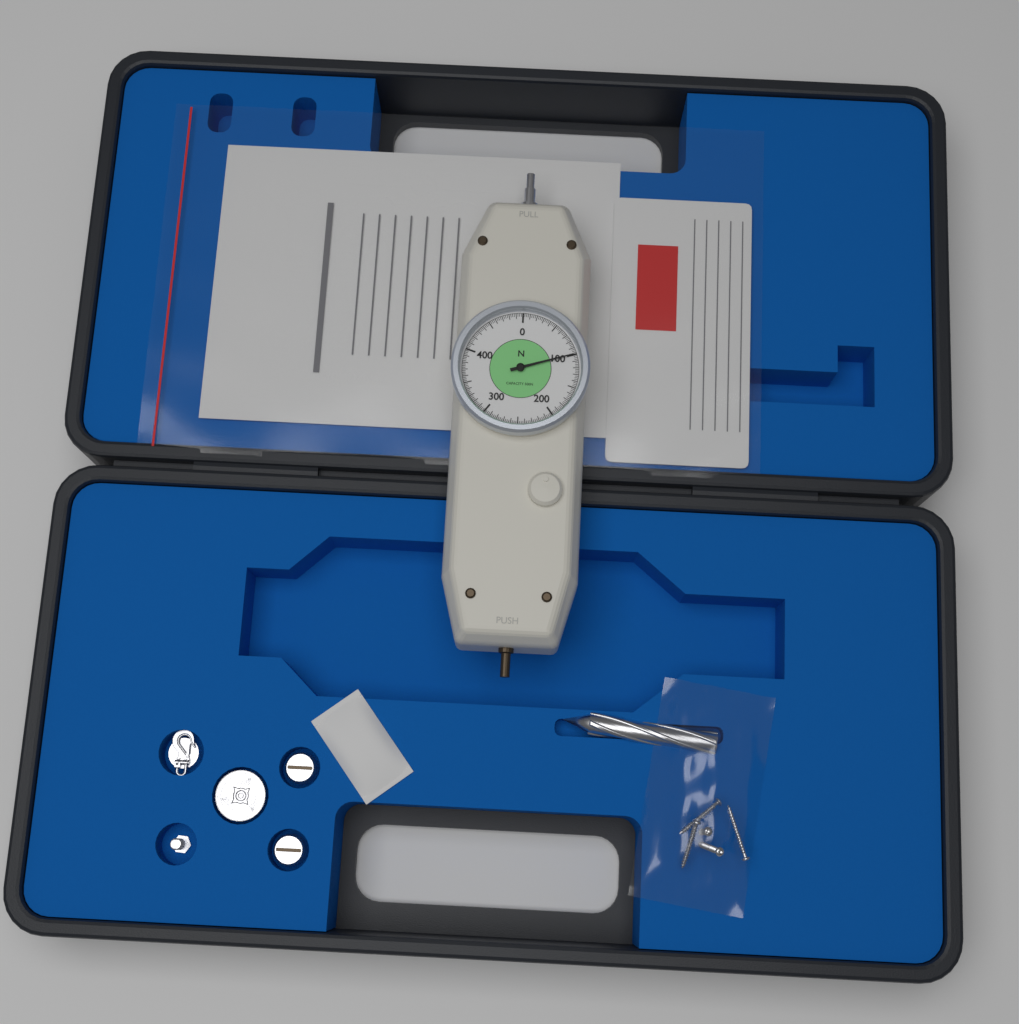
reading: 100.0 N
